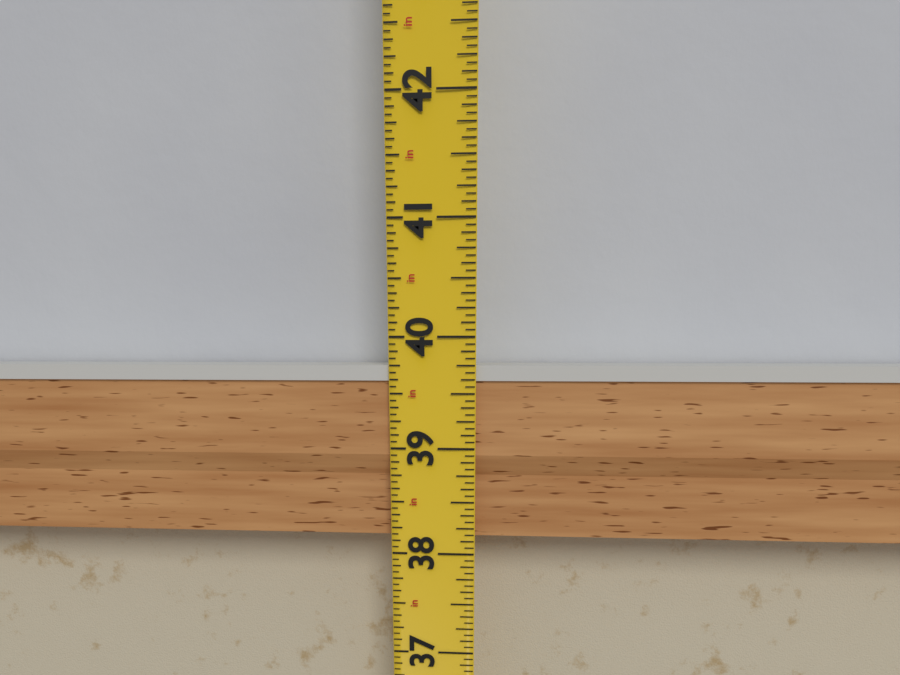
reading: 39.7500 in
